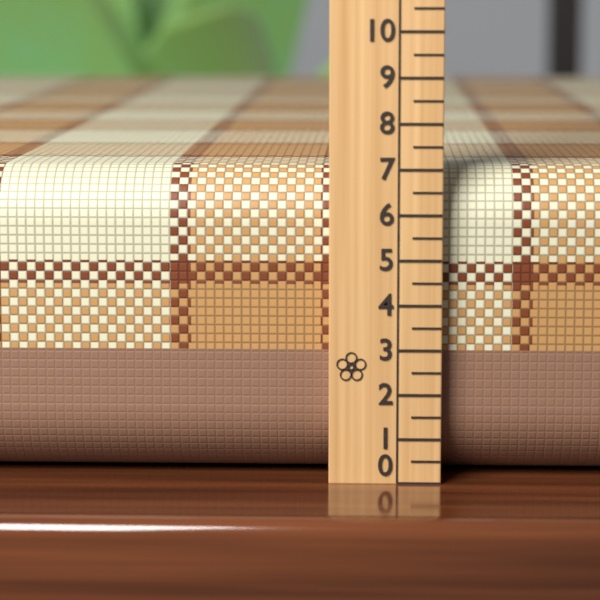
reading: 7.0 (no unit)
